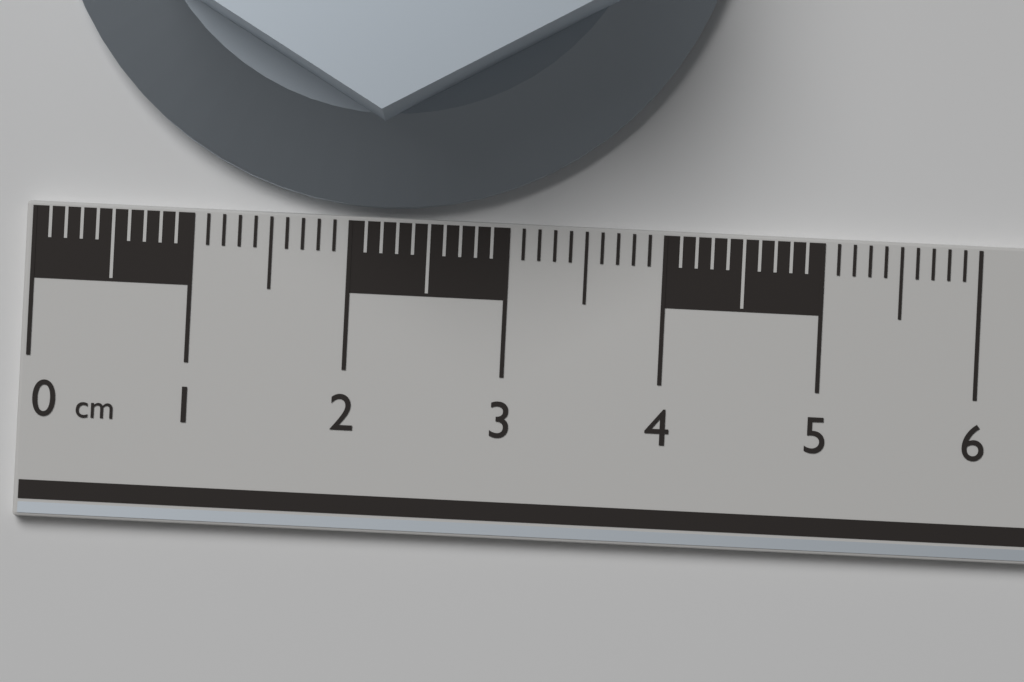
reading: 4.4 cm
